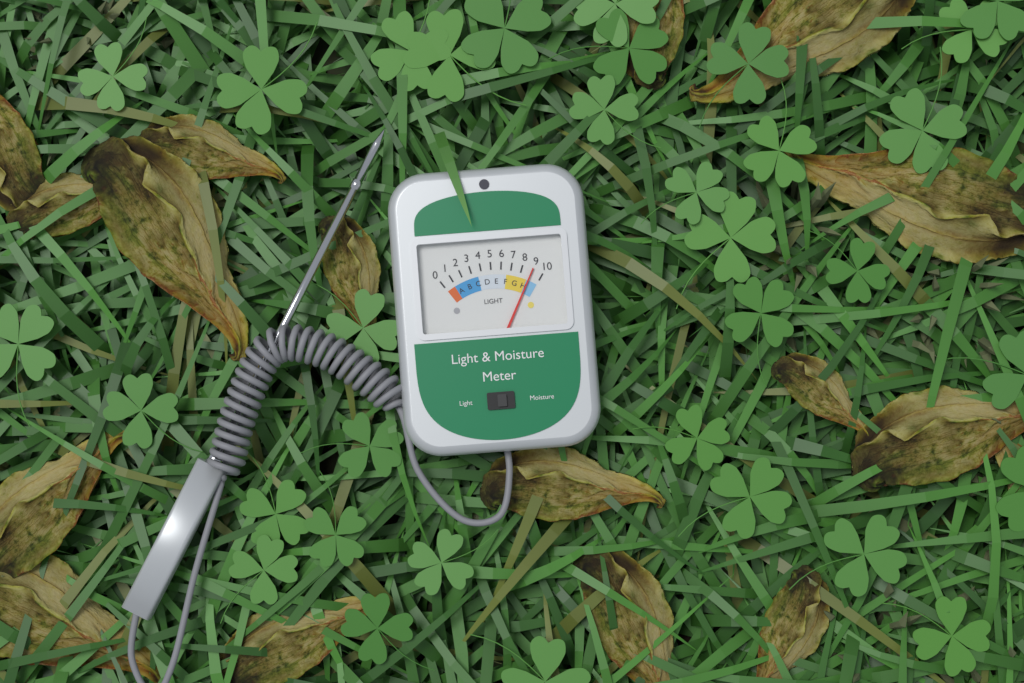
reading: 9 (no unit)
